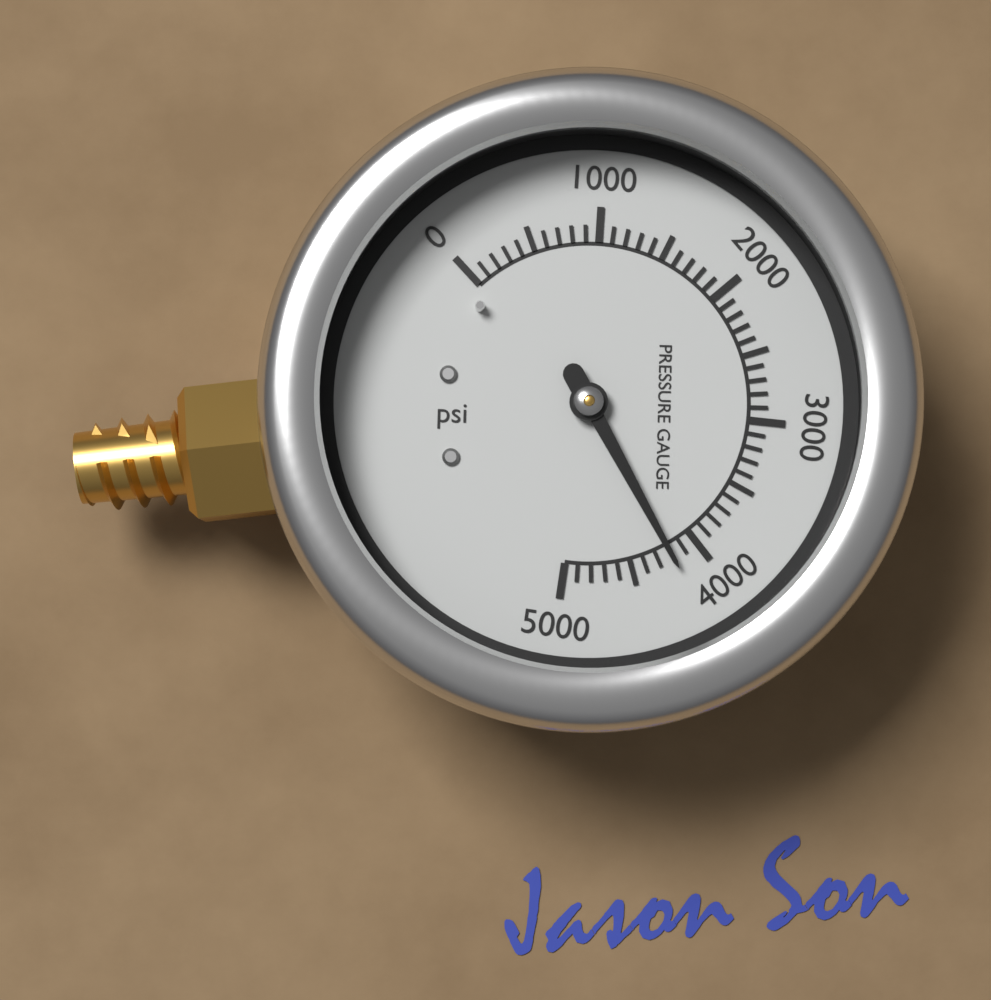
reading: 4200 psi
